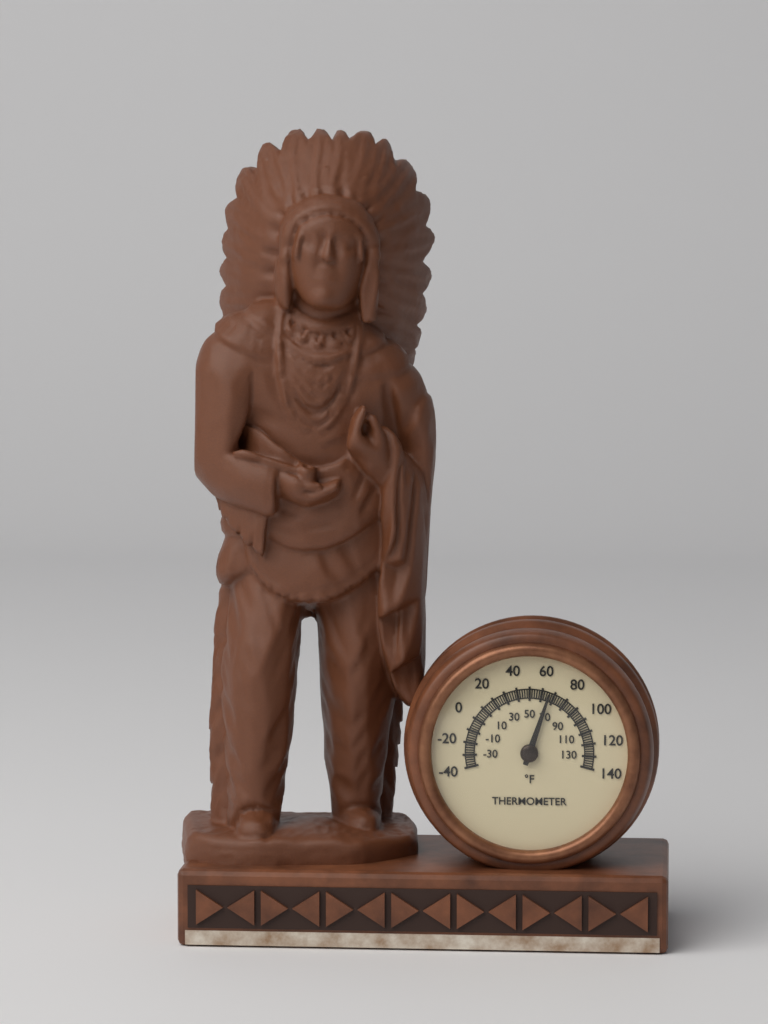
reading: 66 °F
